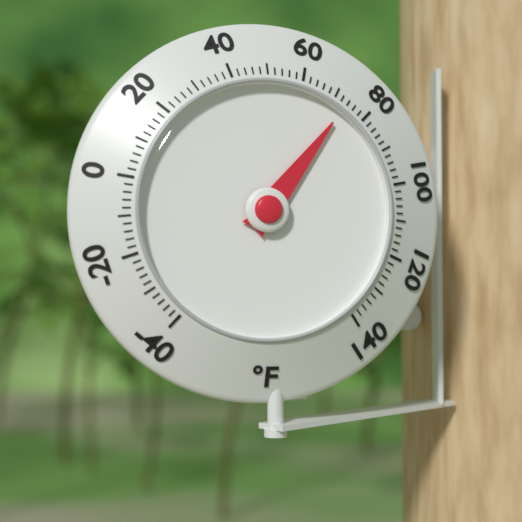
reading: 74 °F
